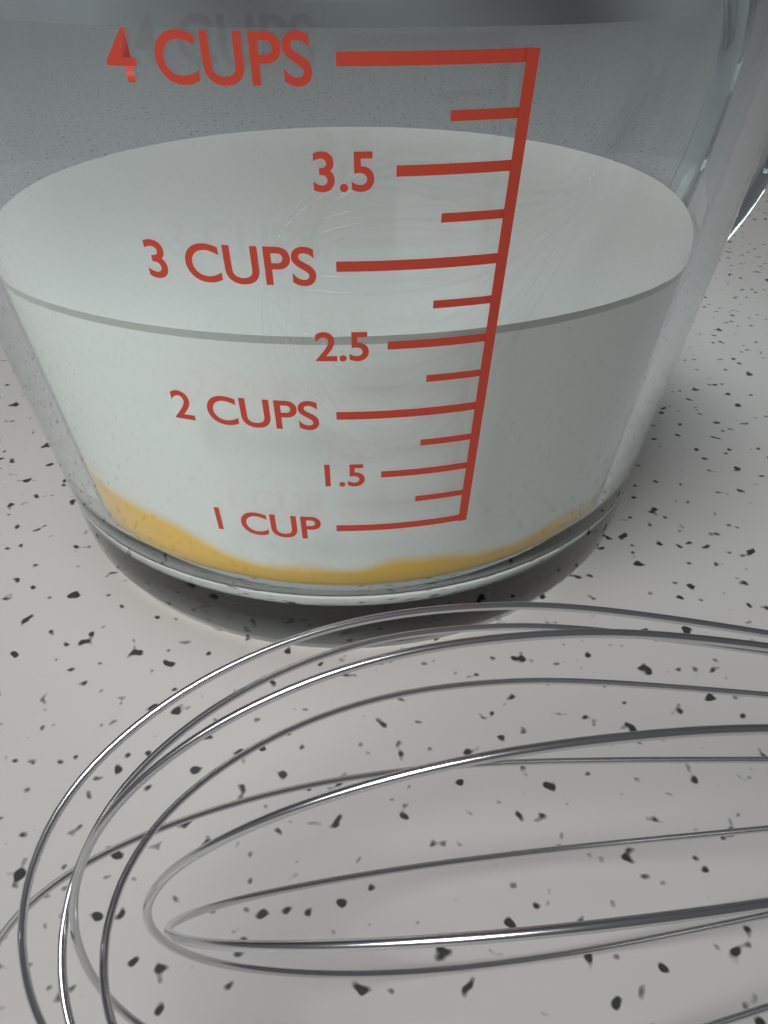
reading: 2.50 cups
